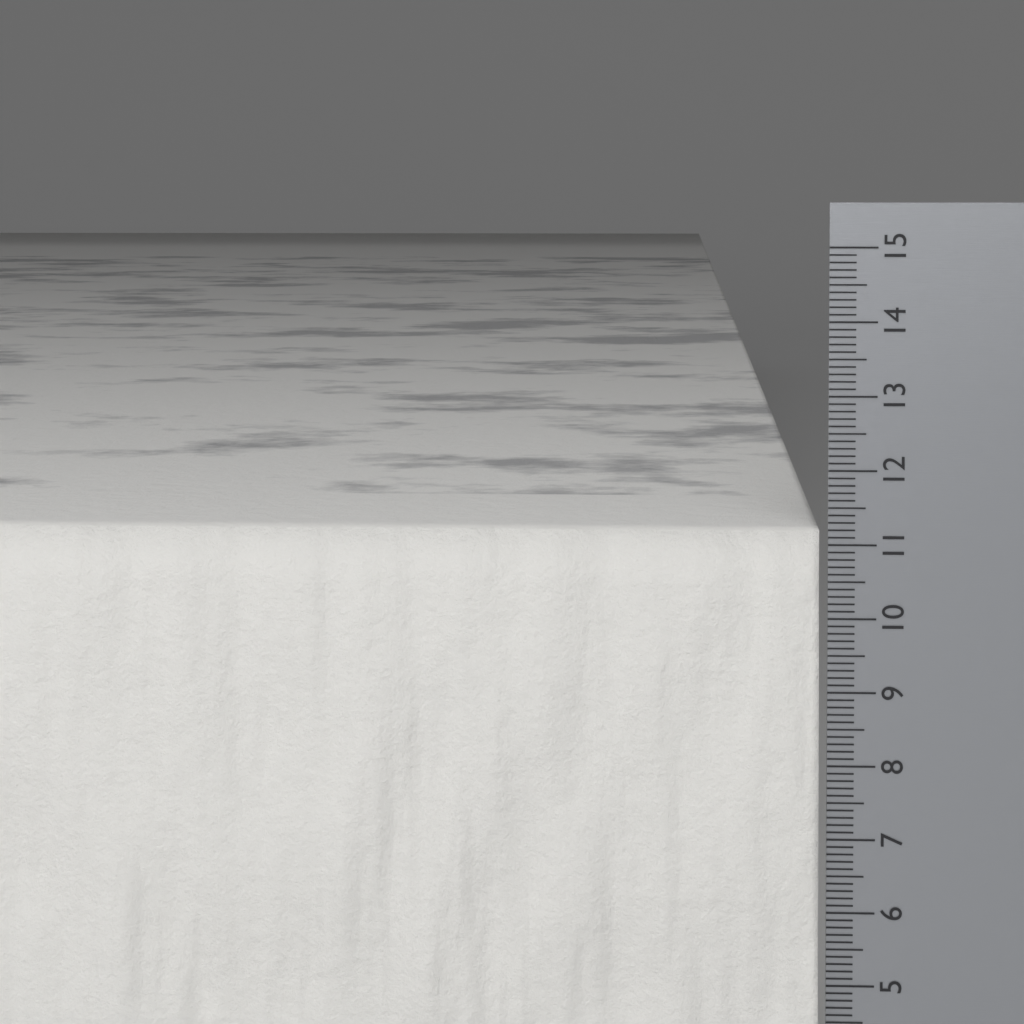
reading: 11.2 cm
